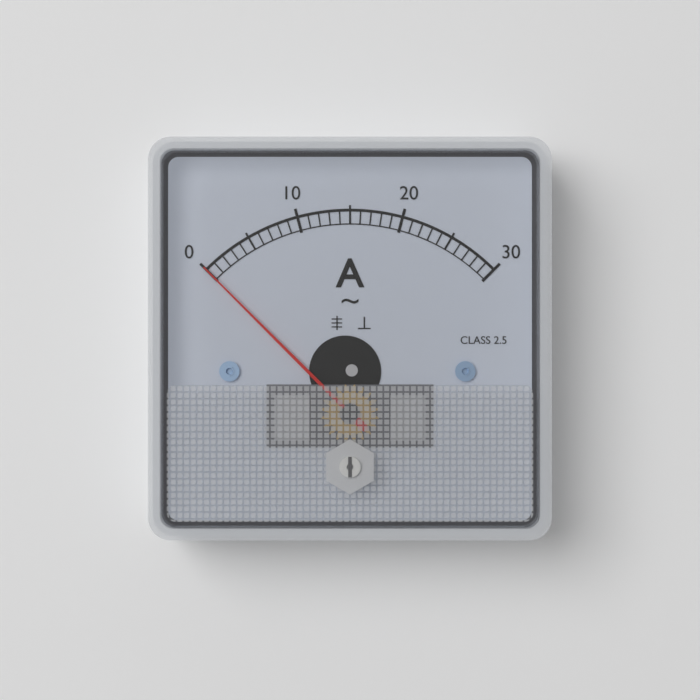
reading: 0 A
